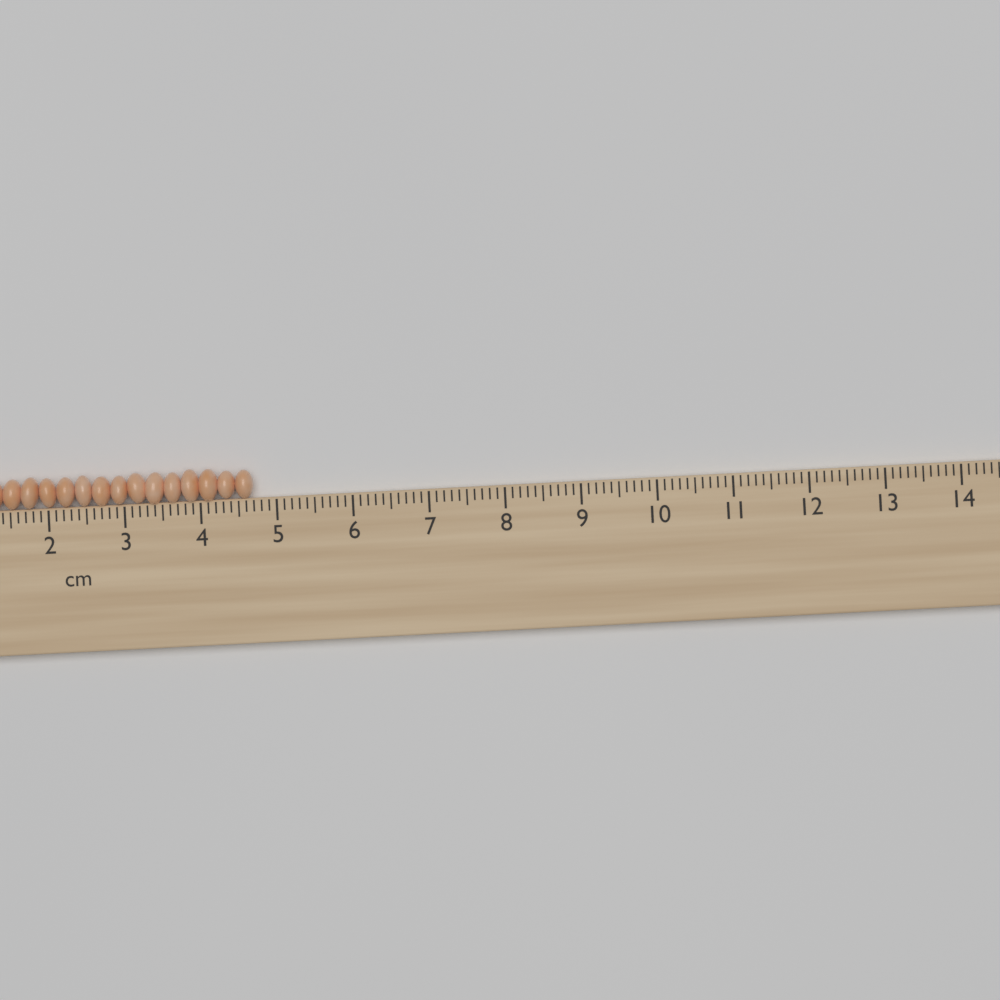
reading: 4.7 cm
